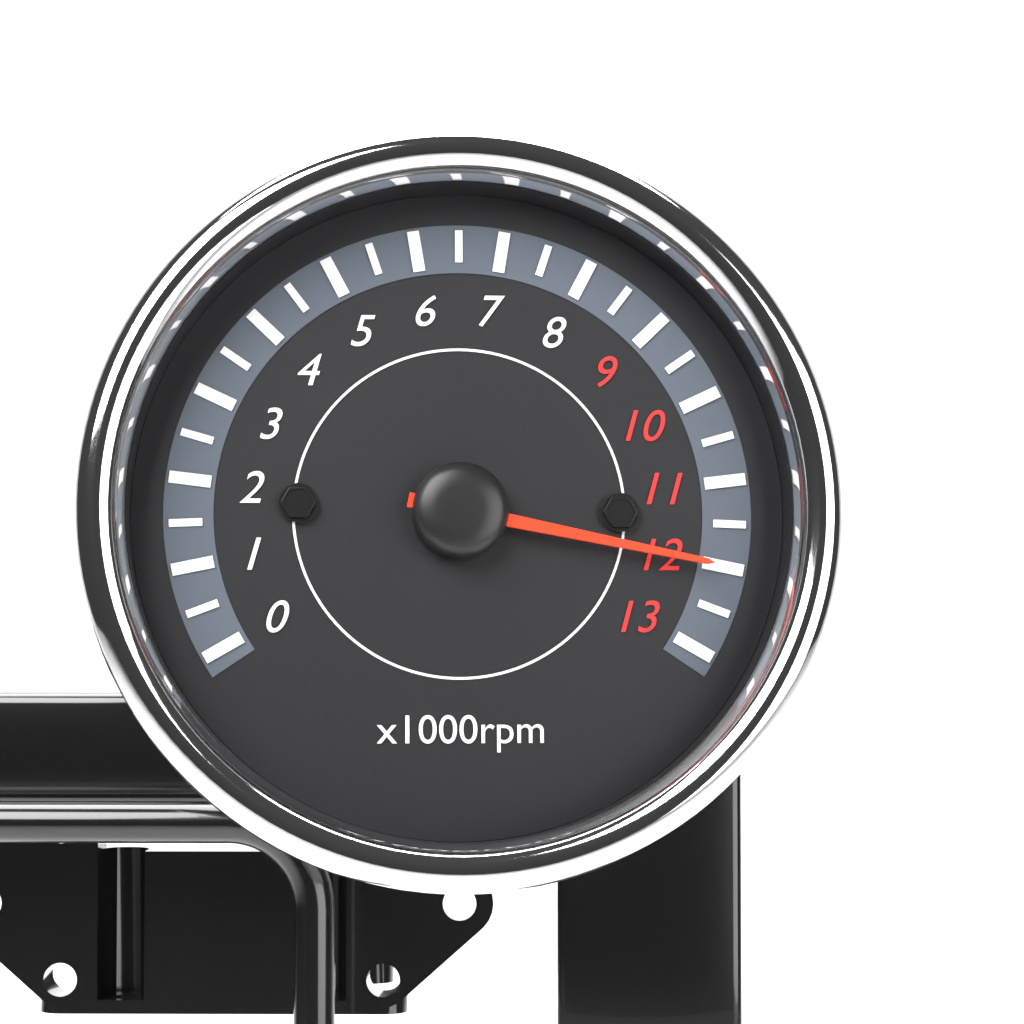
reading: 12000 rpm
